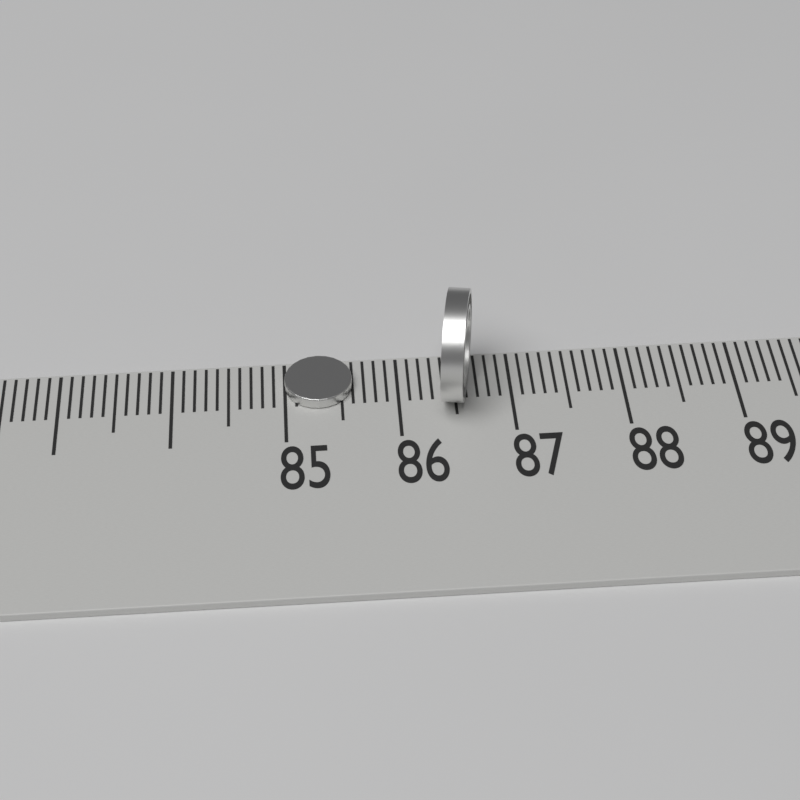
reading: 85.6 (no unit)
